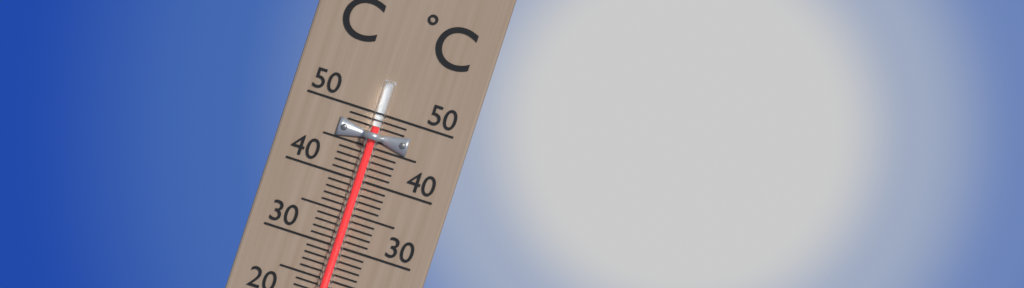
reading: 48 °C
